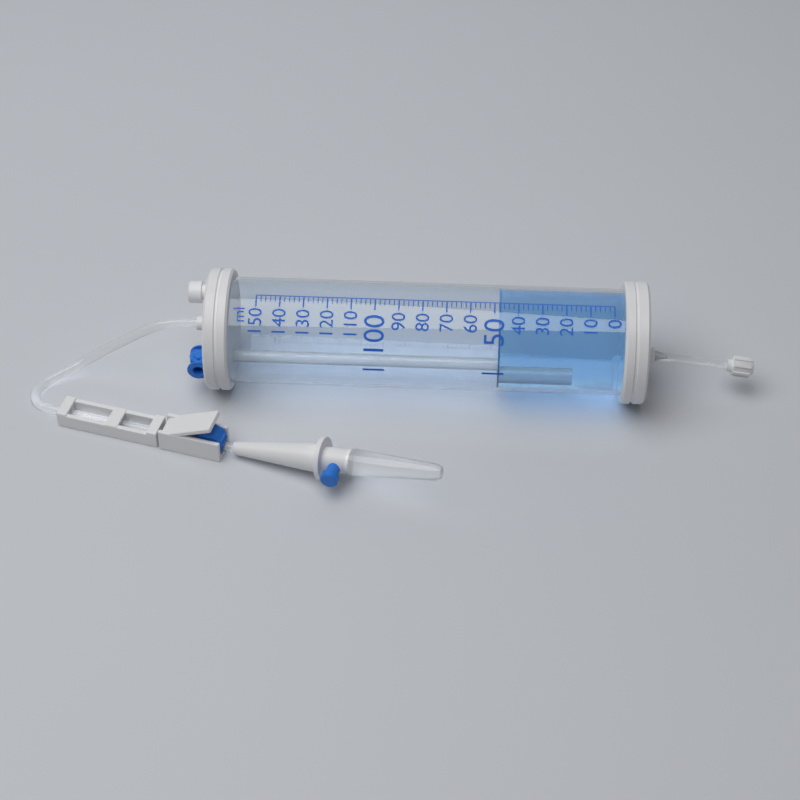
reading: 48 ml
